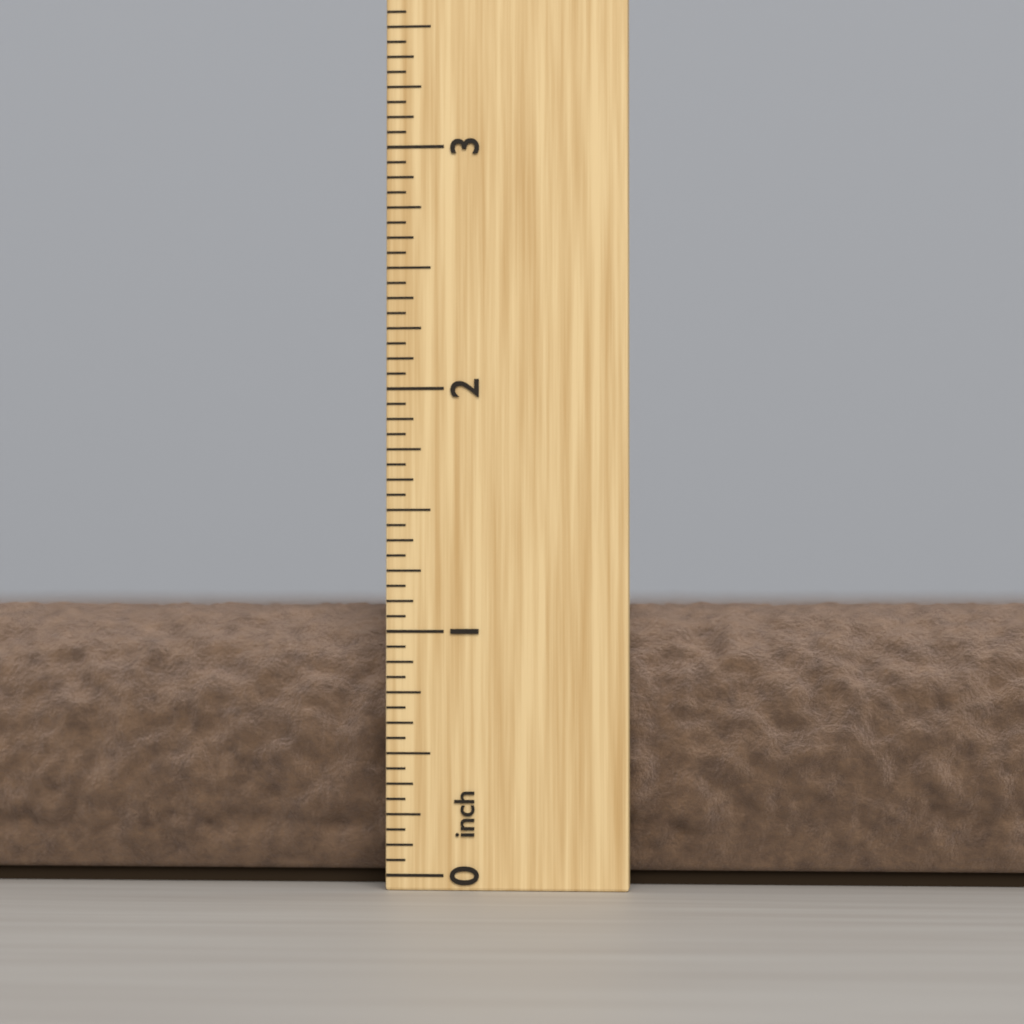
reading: 1.1250 inch
